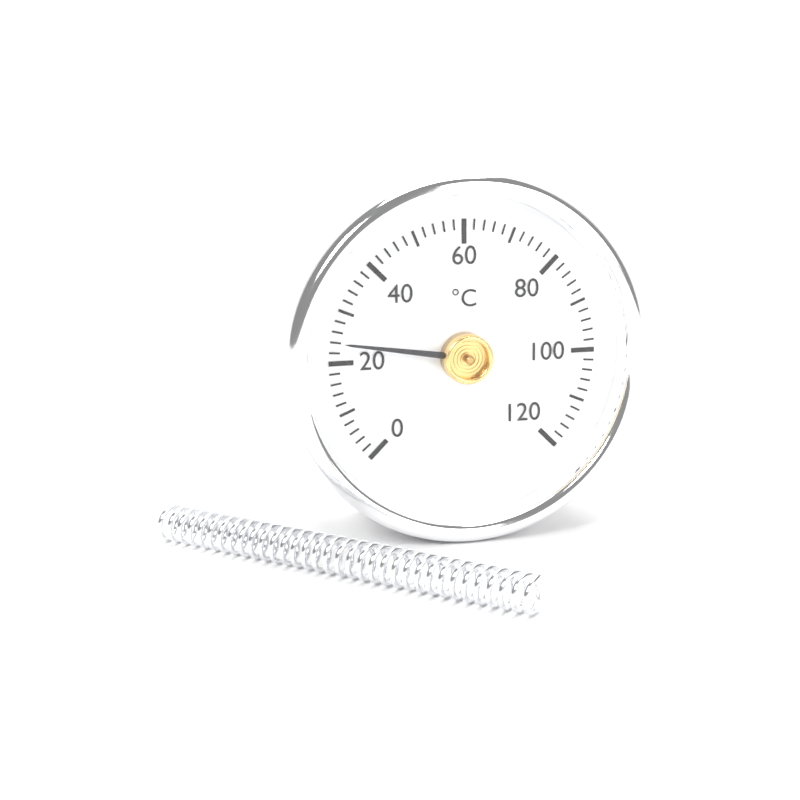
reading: 24 °C
